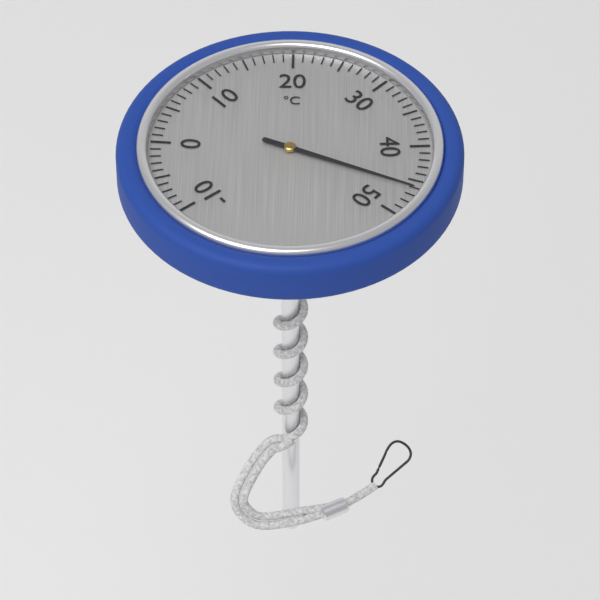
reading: 46 °C
